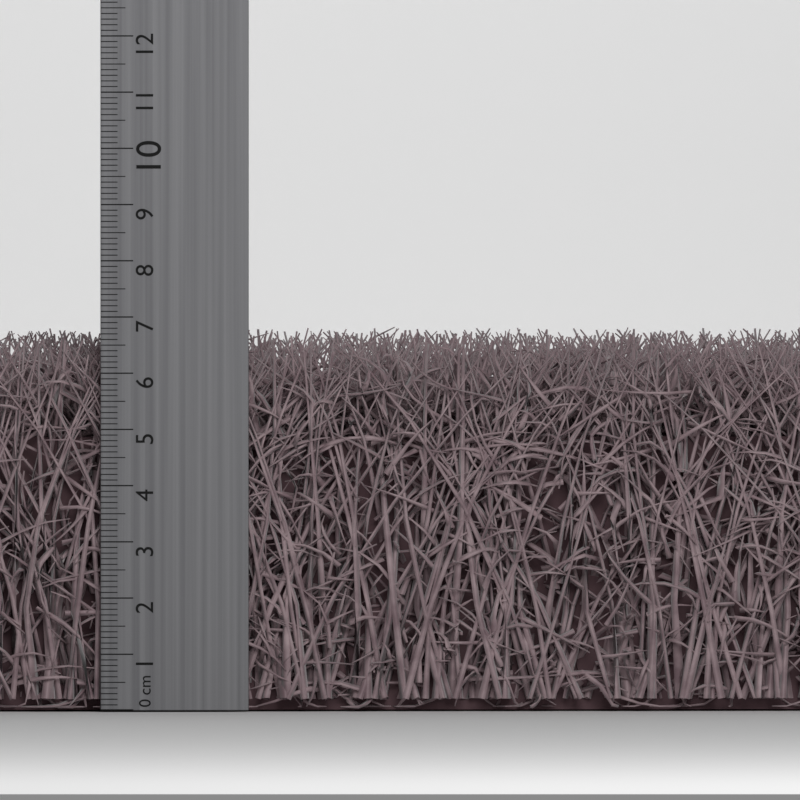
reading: 6.7 cm
